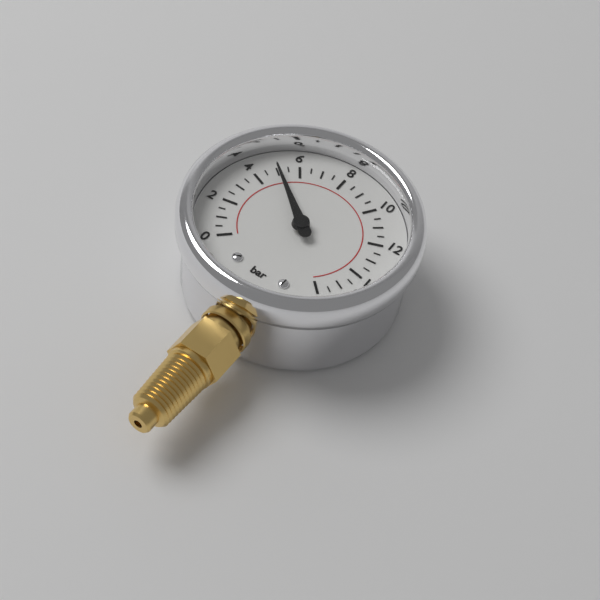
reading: 5.0 bar
